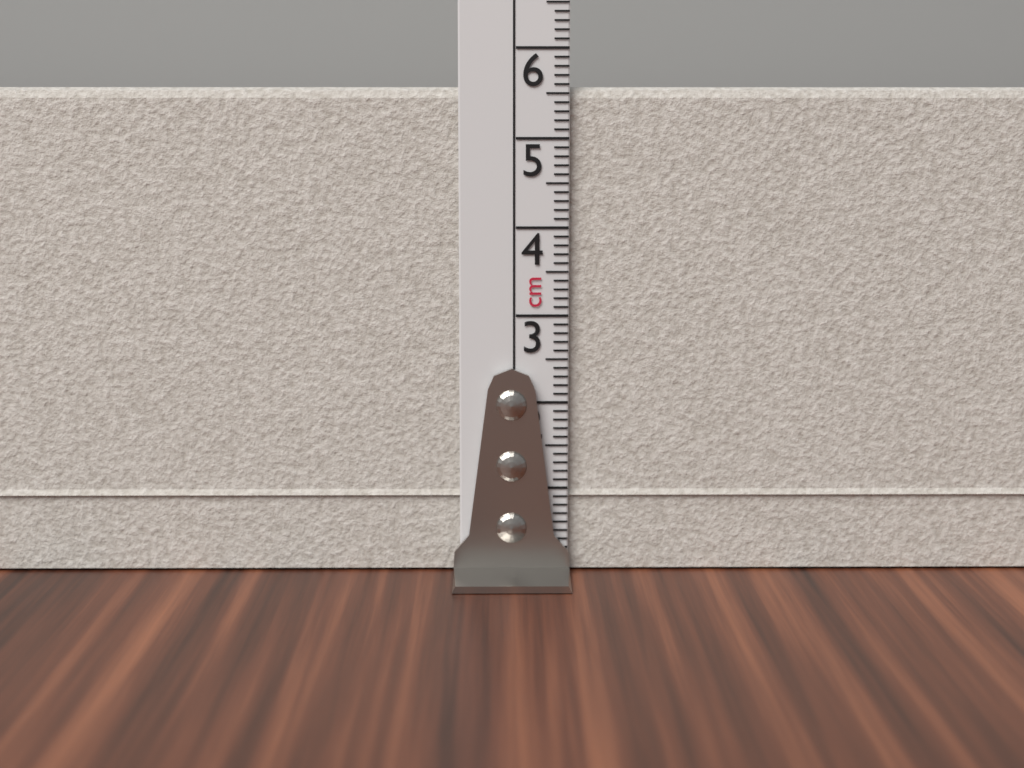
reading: 5.6 cm
